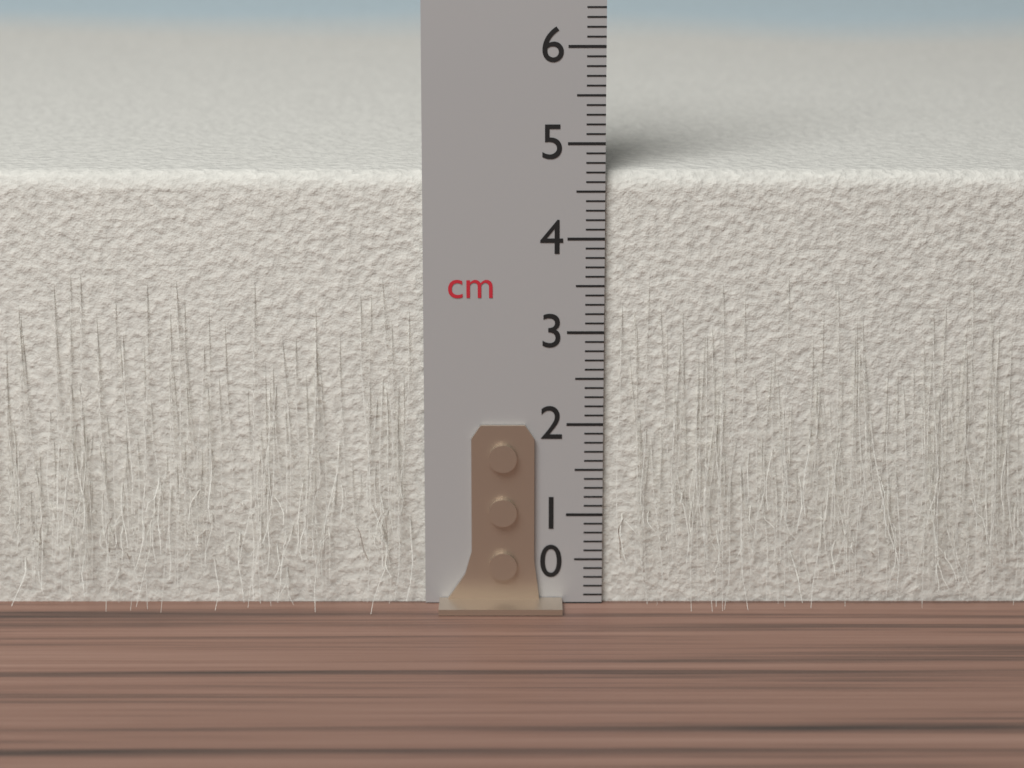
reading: 4.7 cm
